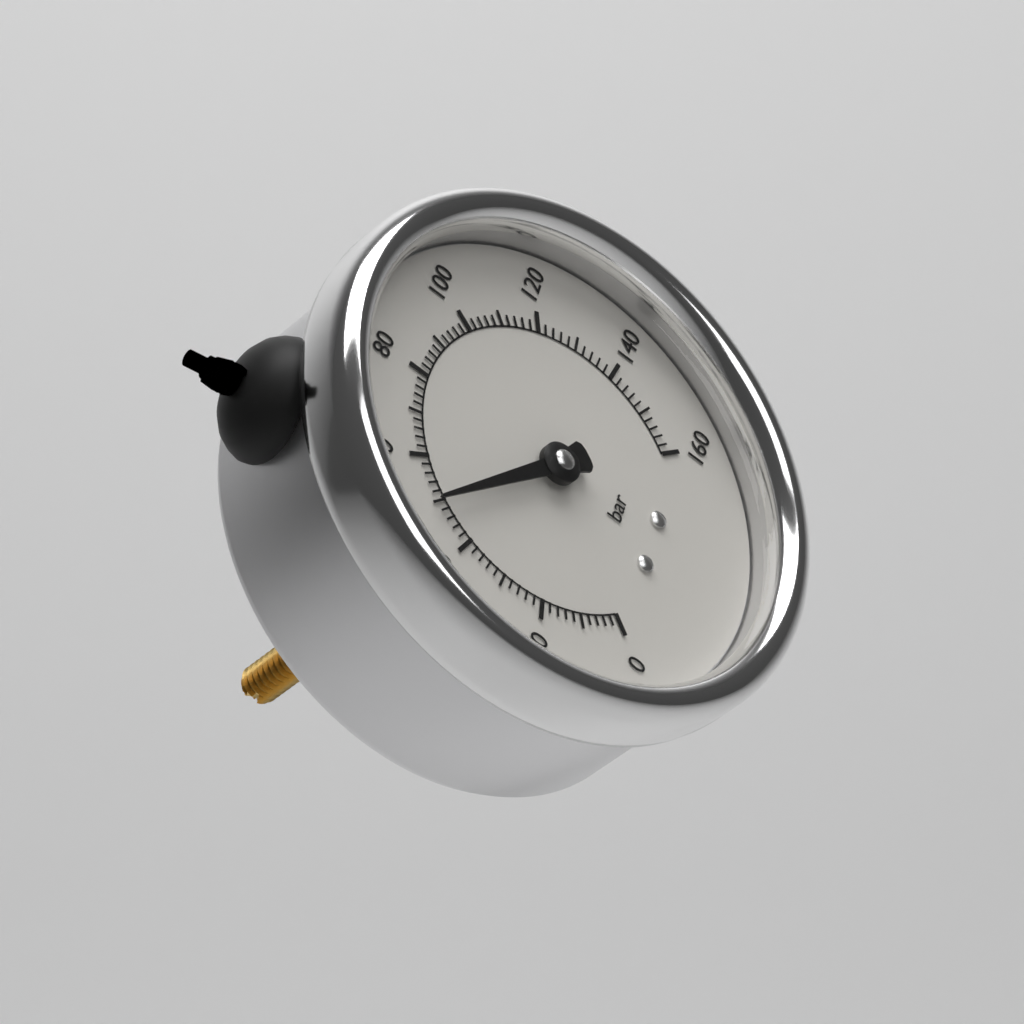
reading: 50 bar
